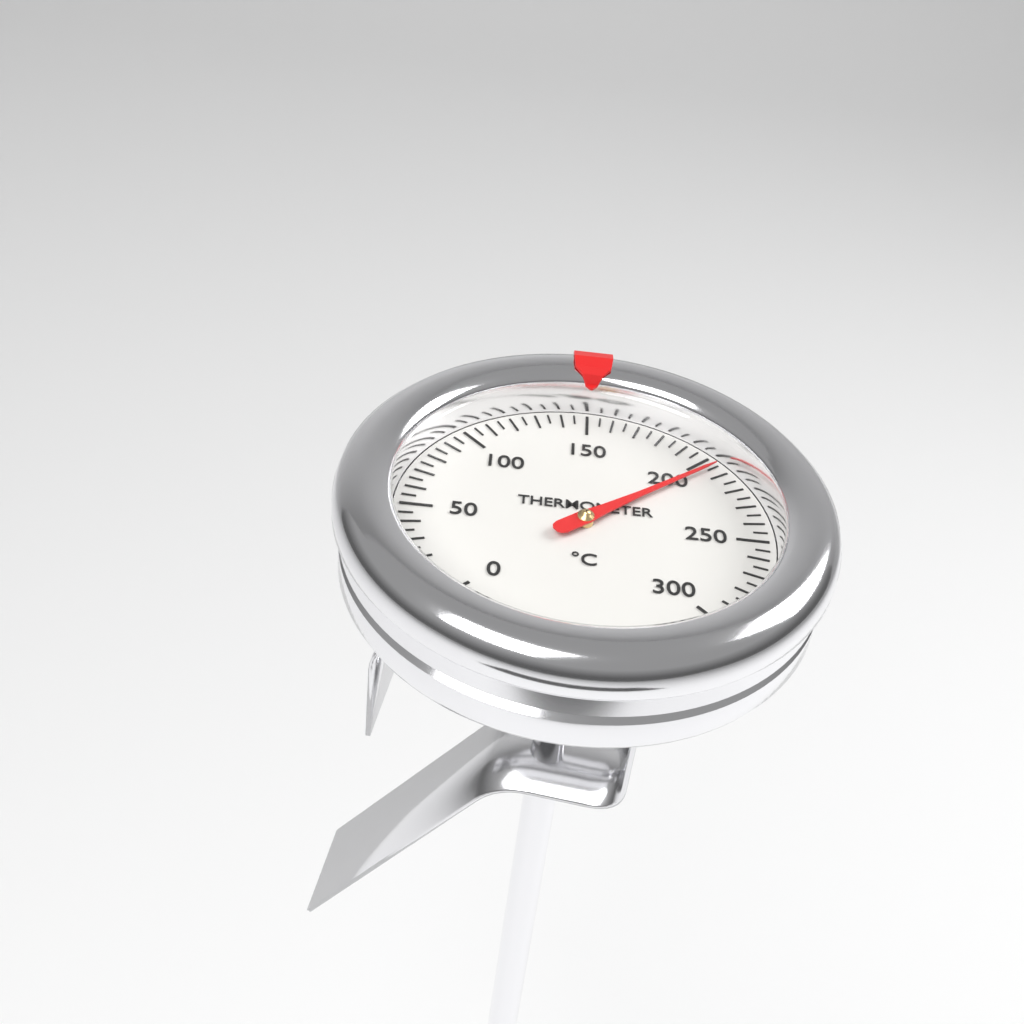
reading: 205 °C
